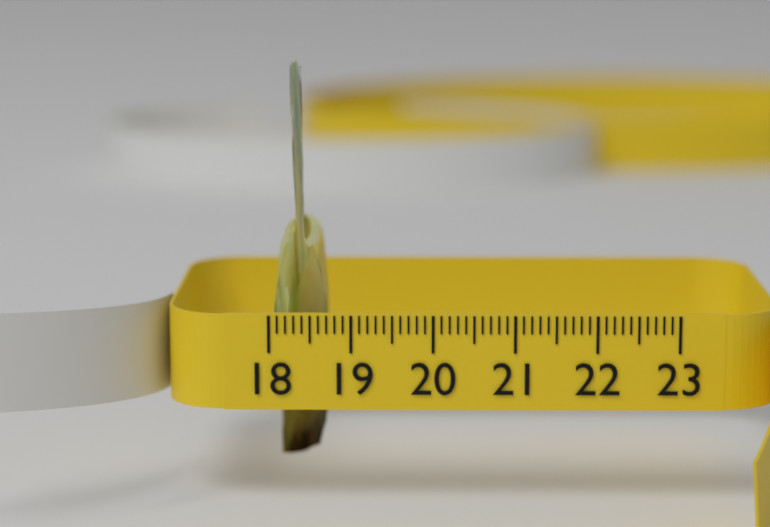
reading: 18.7 (no unit)
